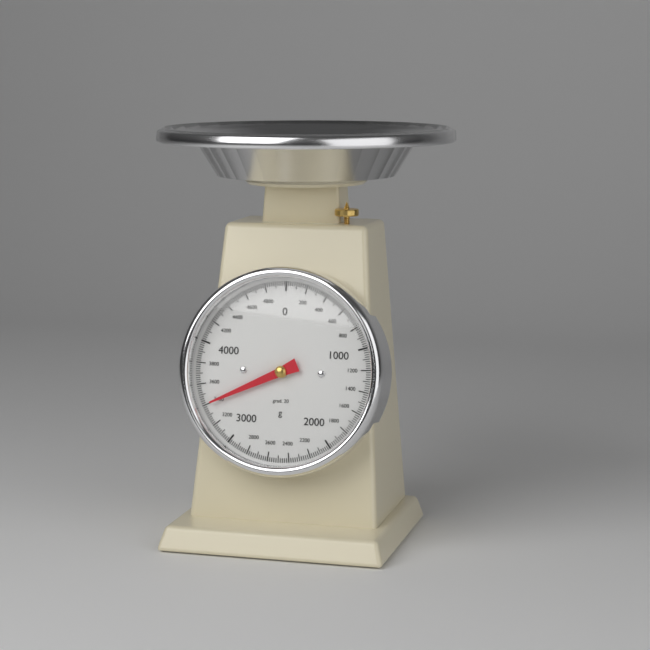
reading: 3400 g
